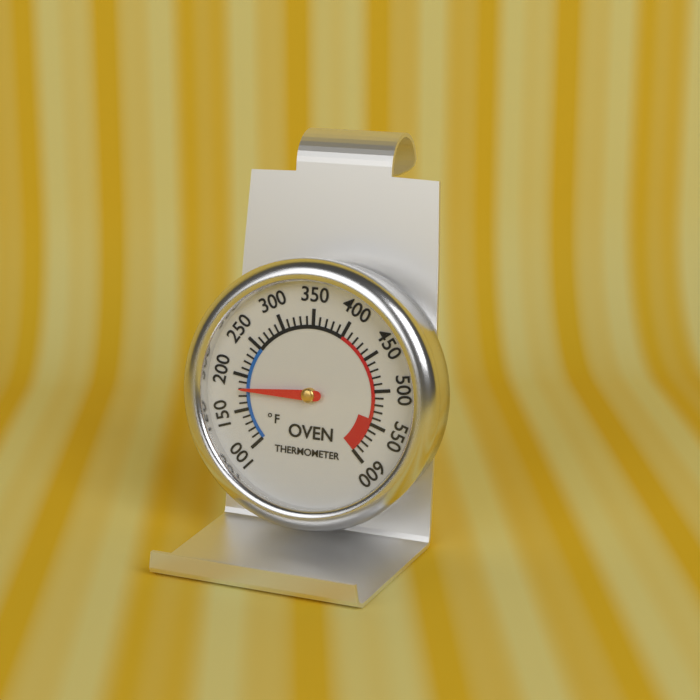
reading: 180 °F
